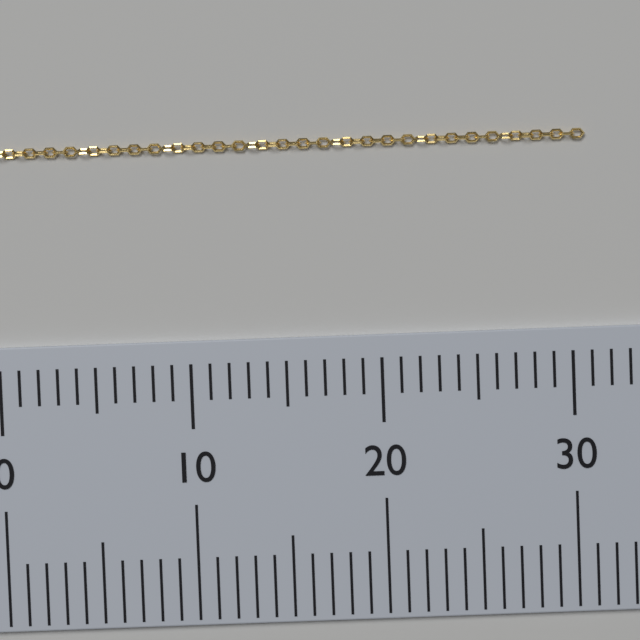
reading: 31 (no unit)
